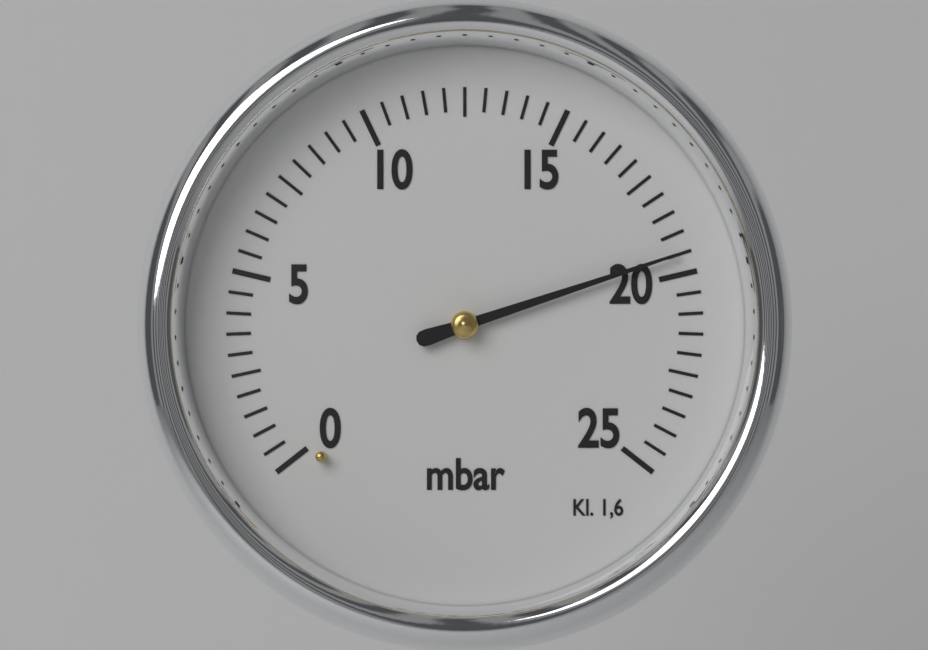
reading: 19.5 mbar
